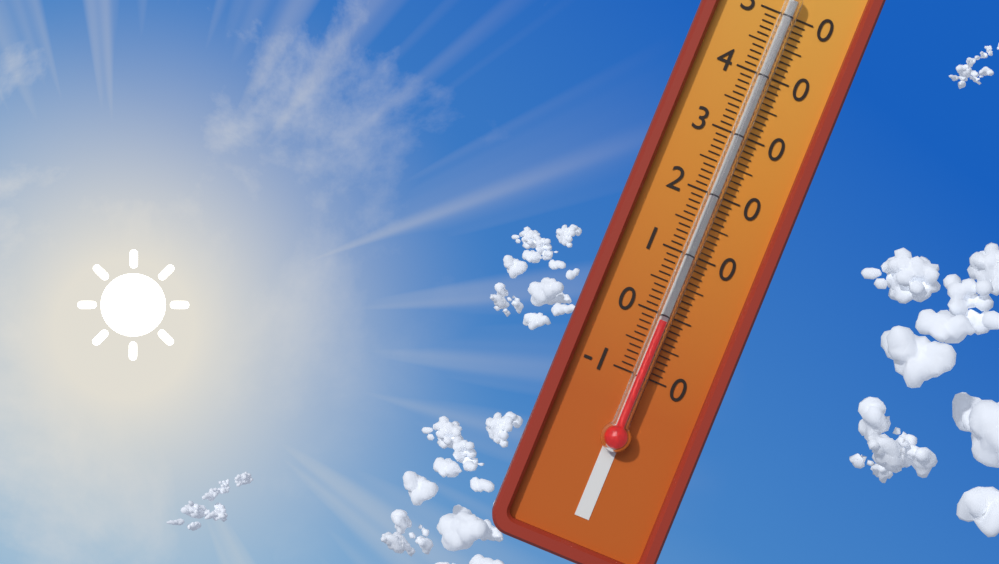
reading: -1 °C
